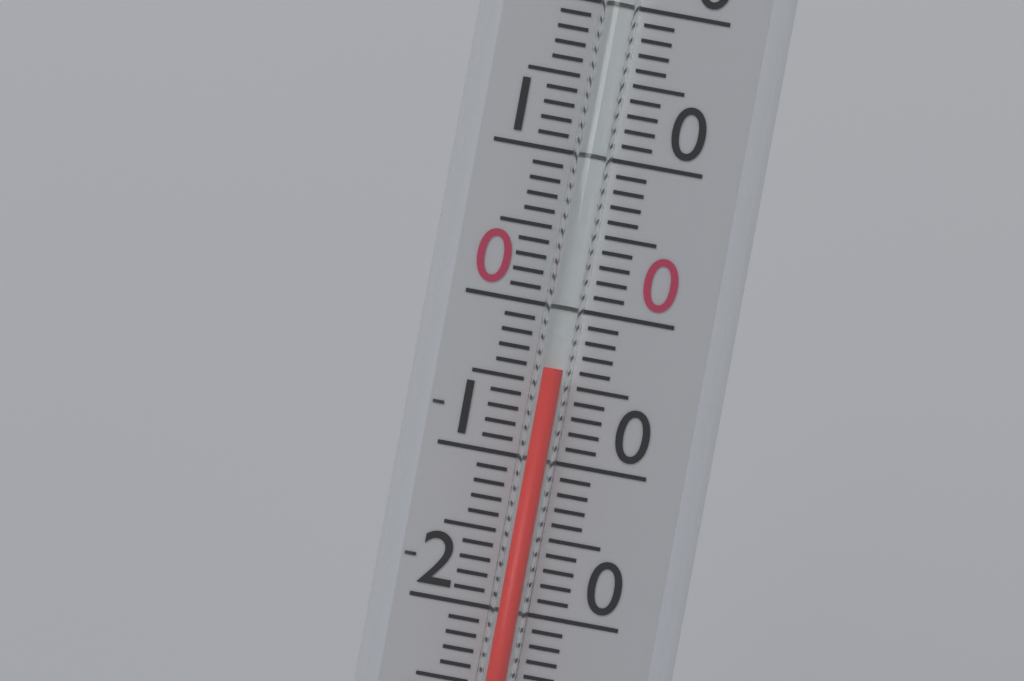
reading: -4 (no unit)
